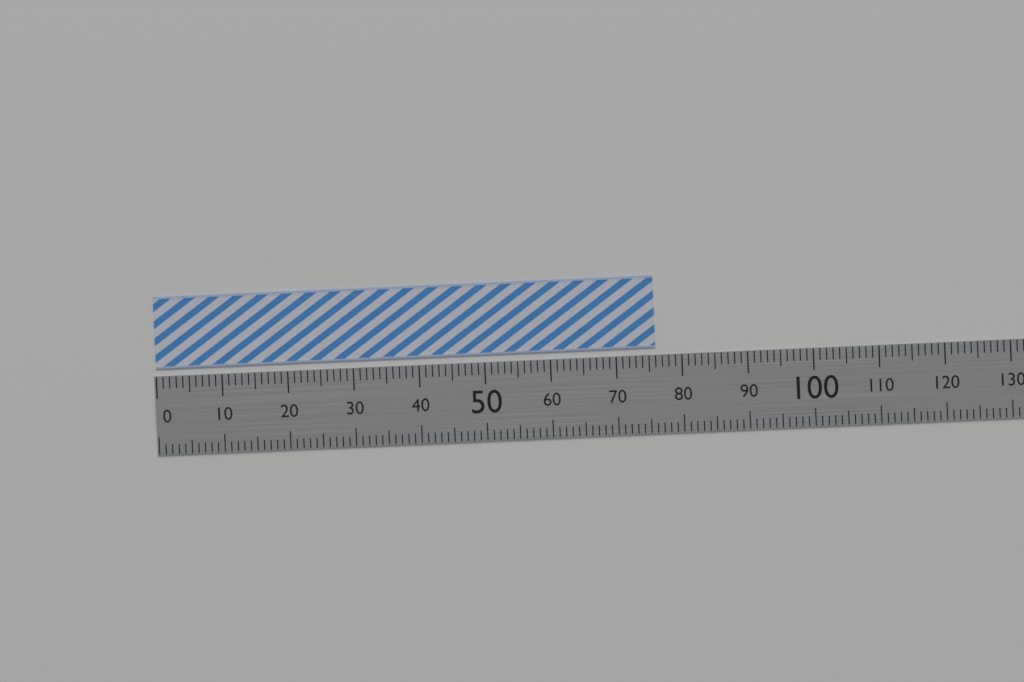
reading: 76 (no unit)
